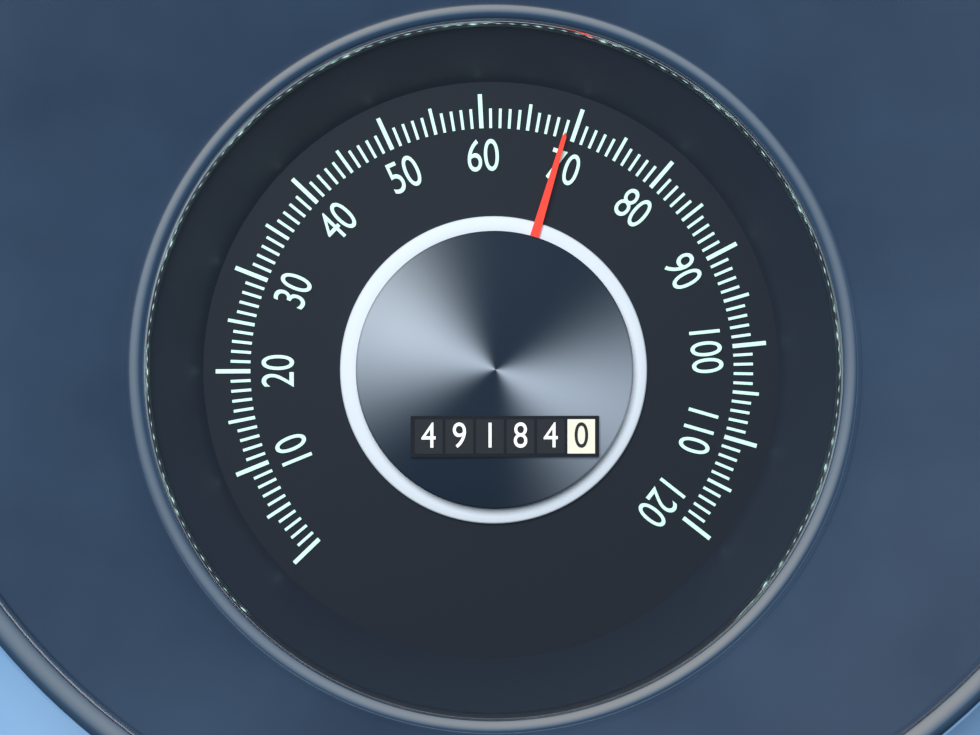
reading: 69 (no unit)
